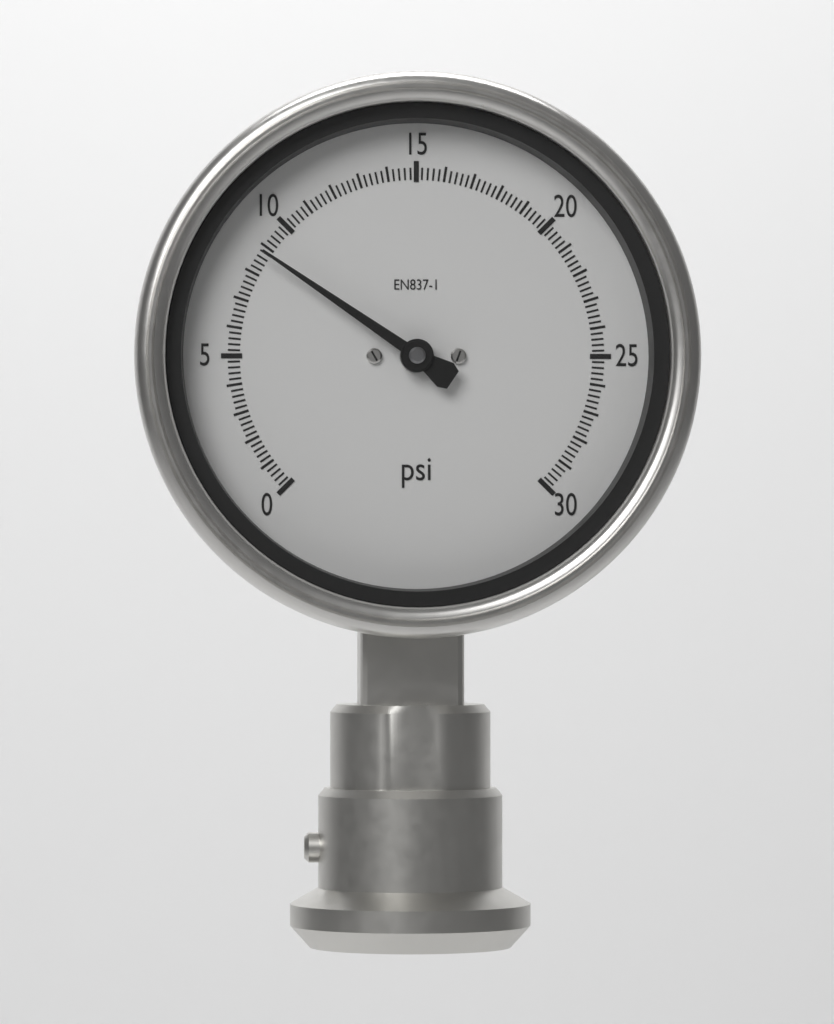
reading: 8.8 psi
